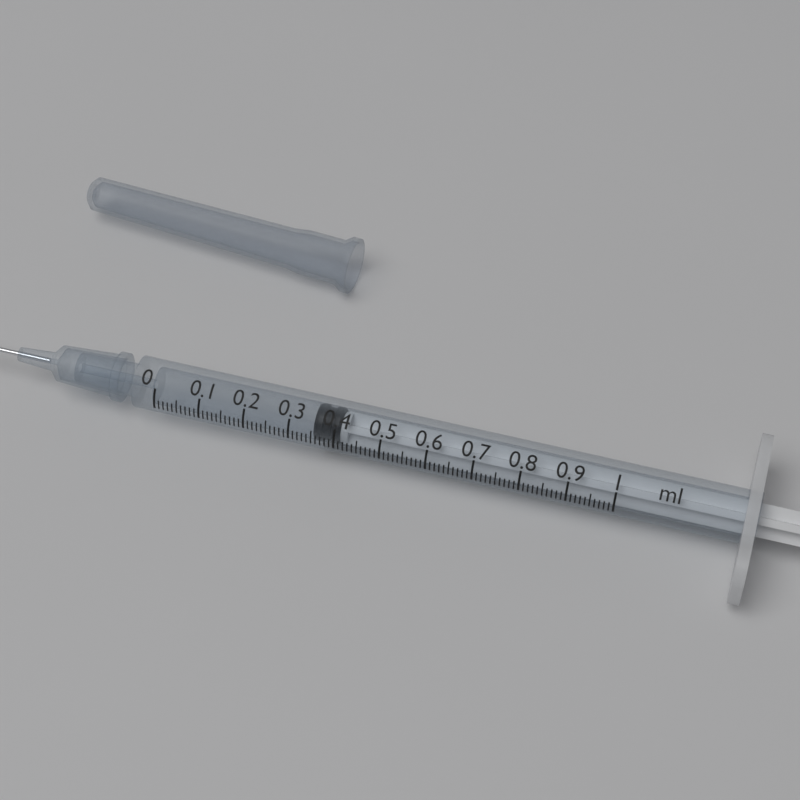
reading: 0.35 ml
